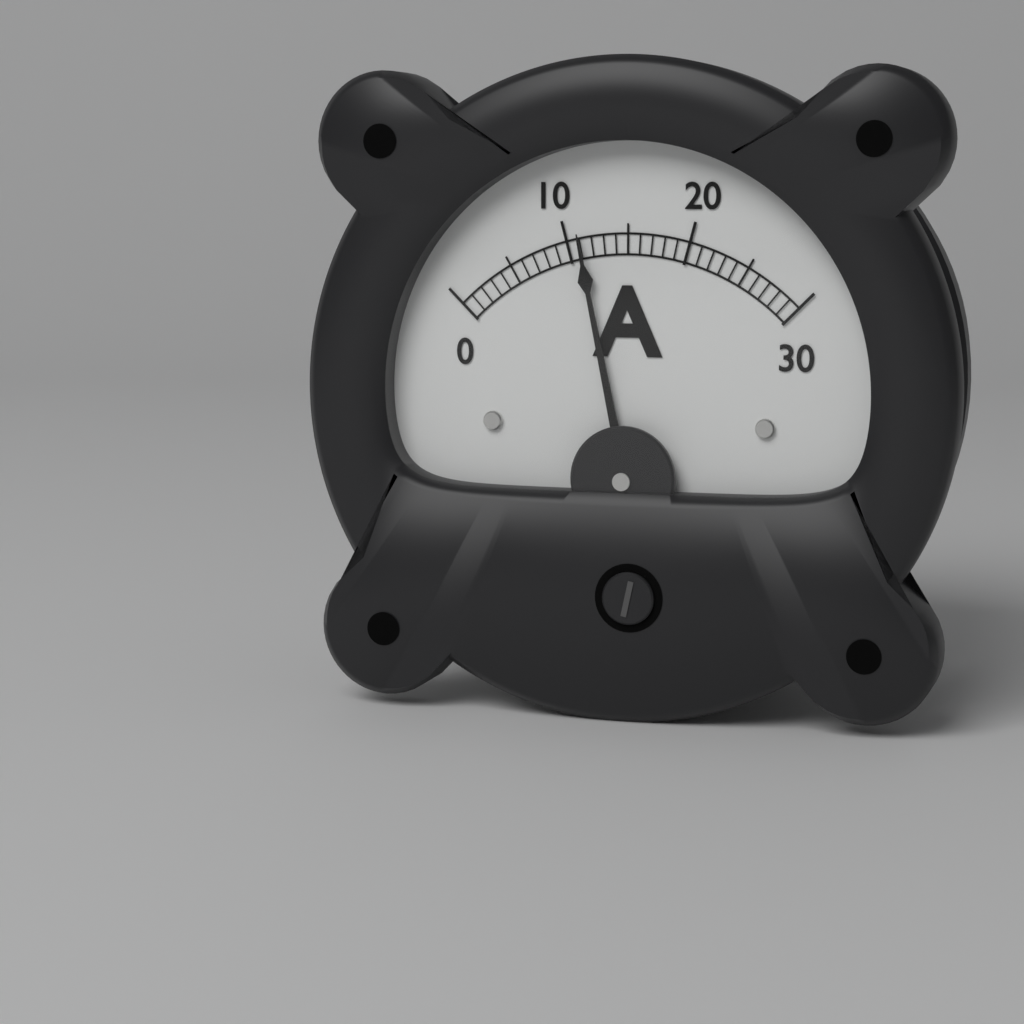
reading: 11 A
